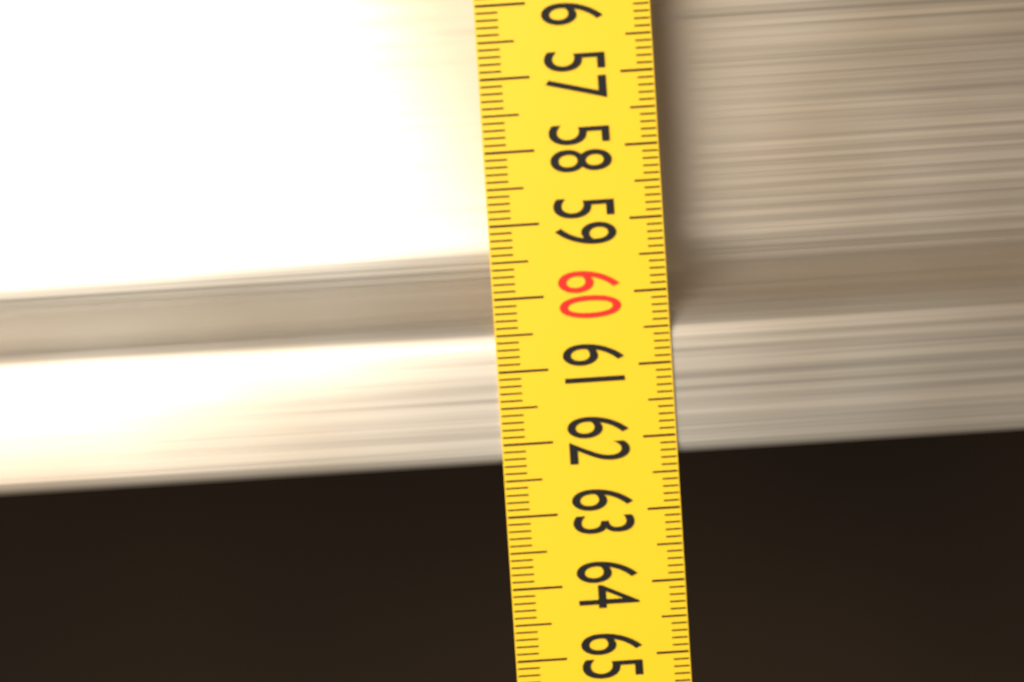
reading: 62.3 (no unit)
